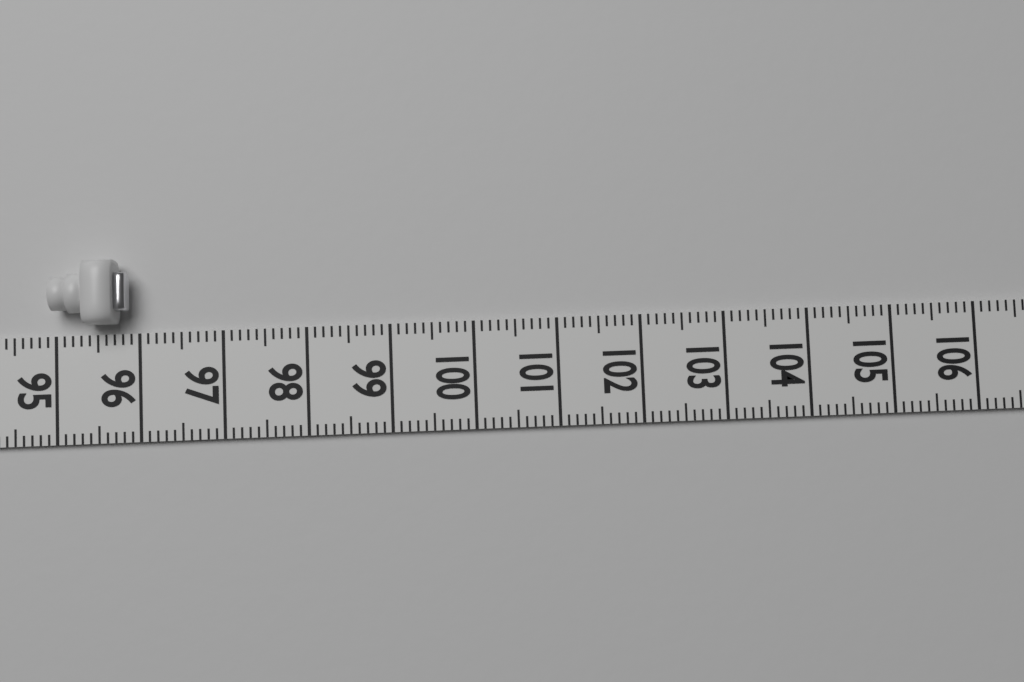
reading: 95.9 (no unit)
